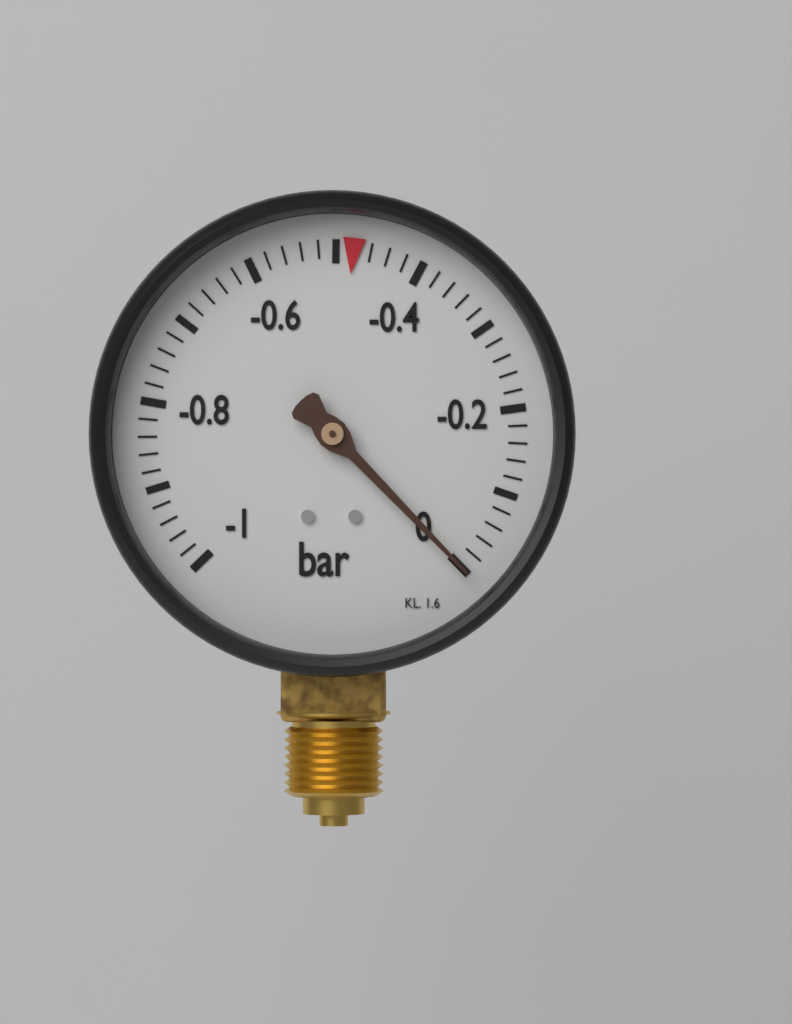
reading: 0.00 bar
